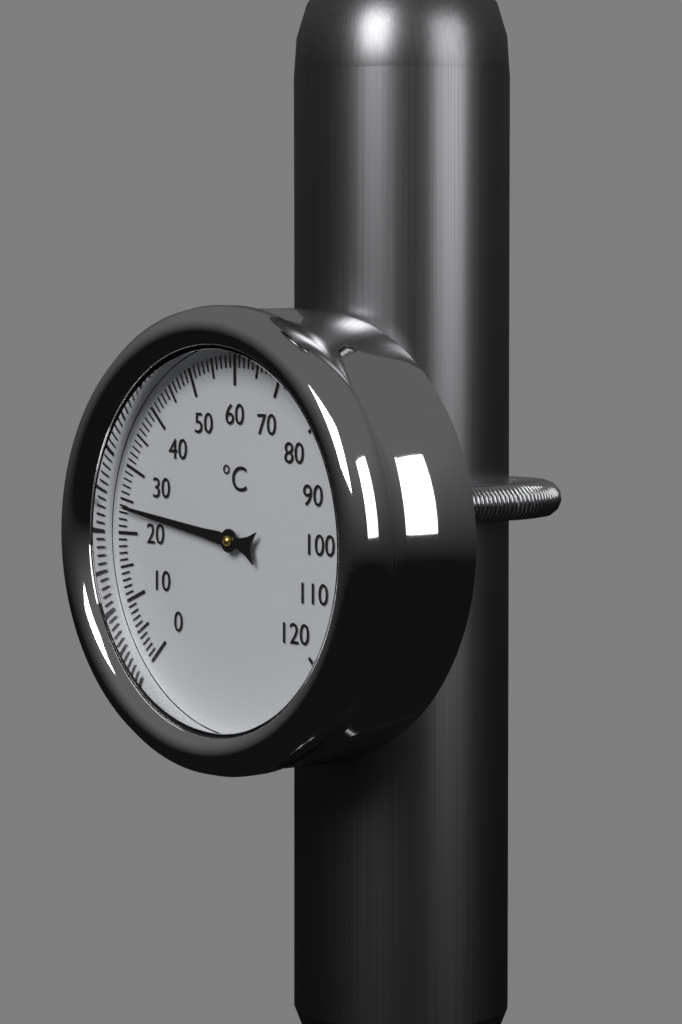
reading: 24 °C
